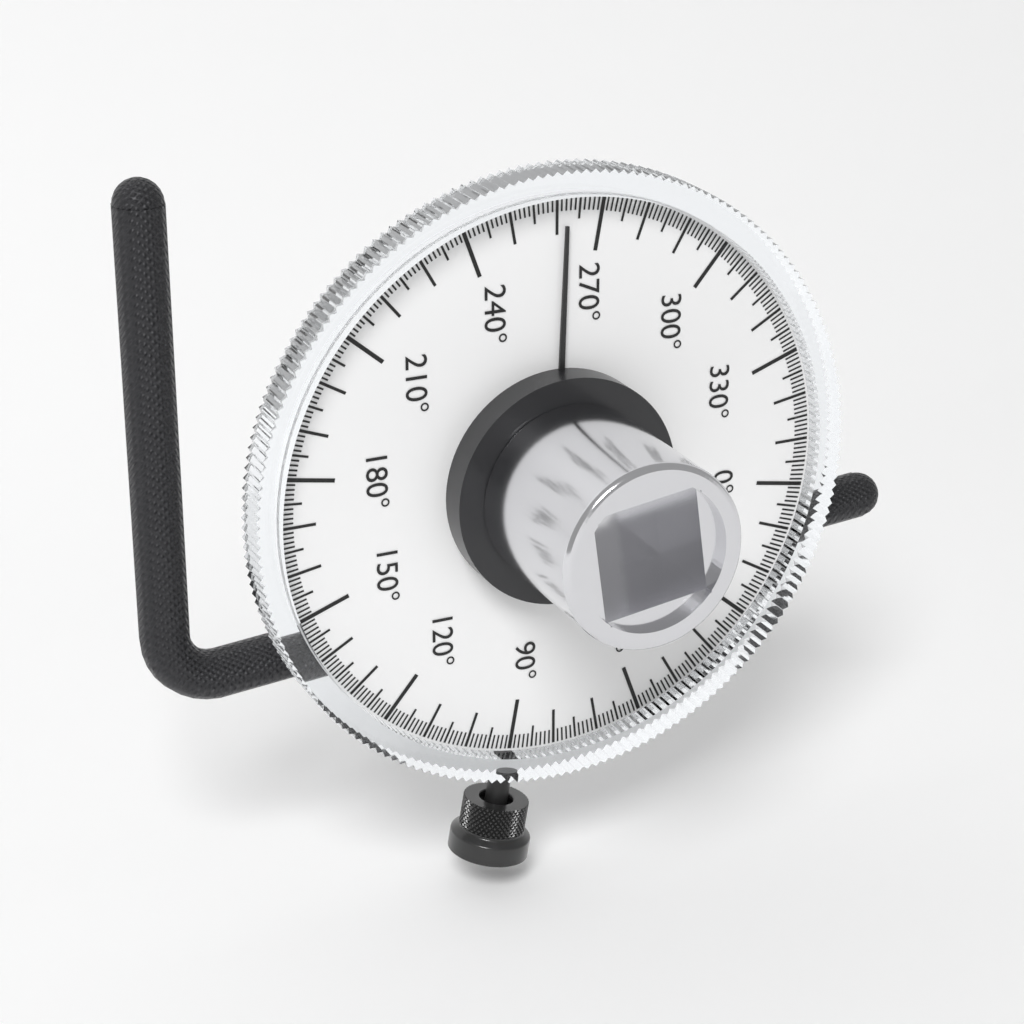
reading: 262 °
